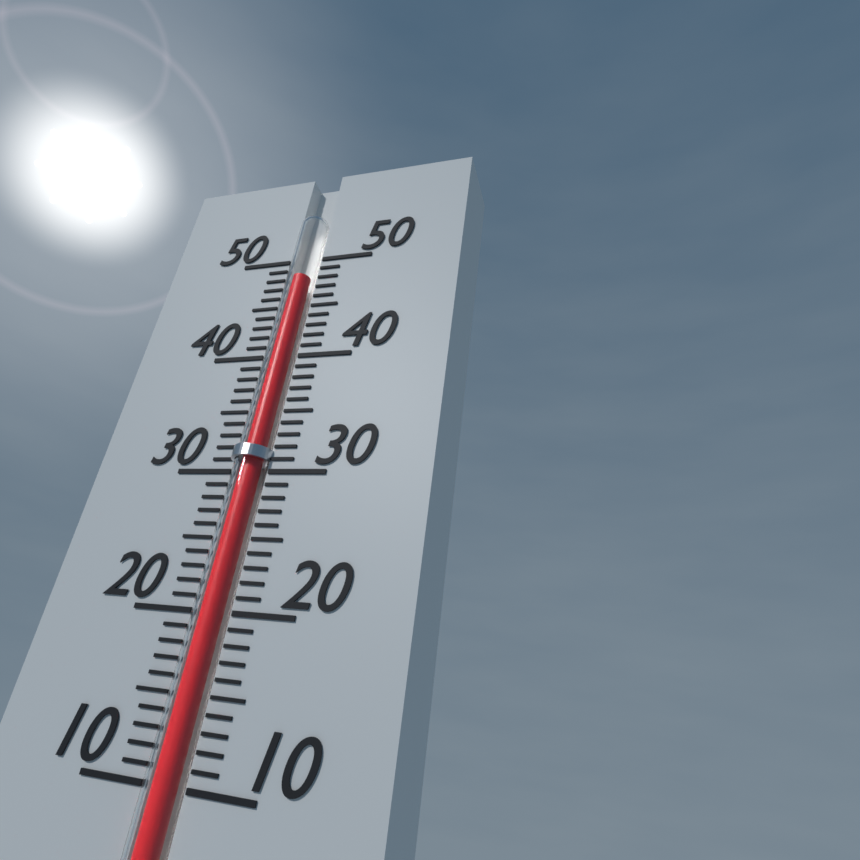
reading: 48 (no unit)
